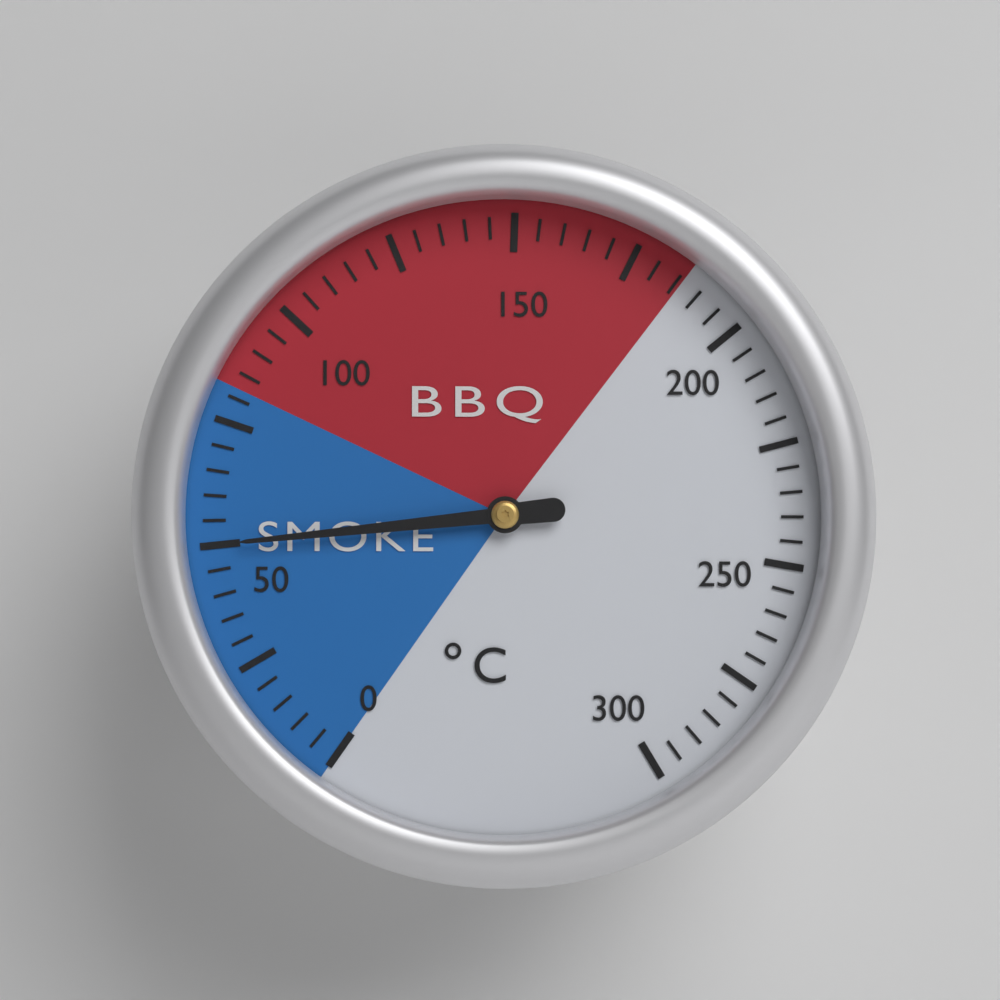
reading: 50 °C
